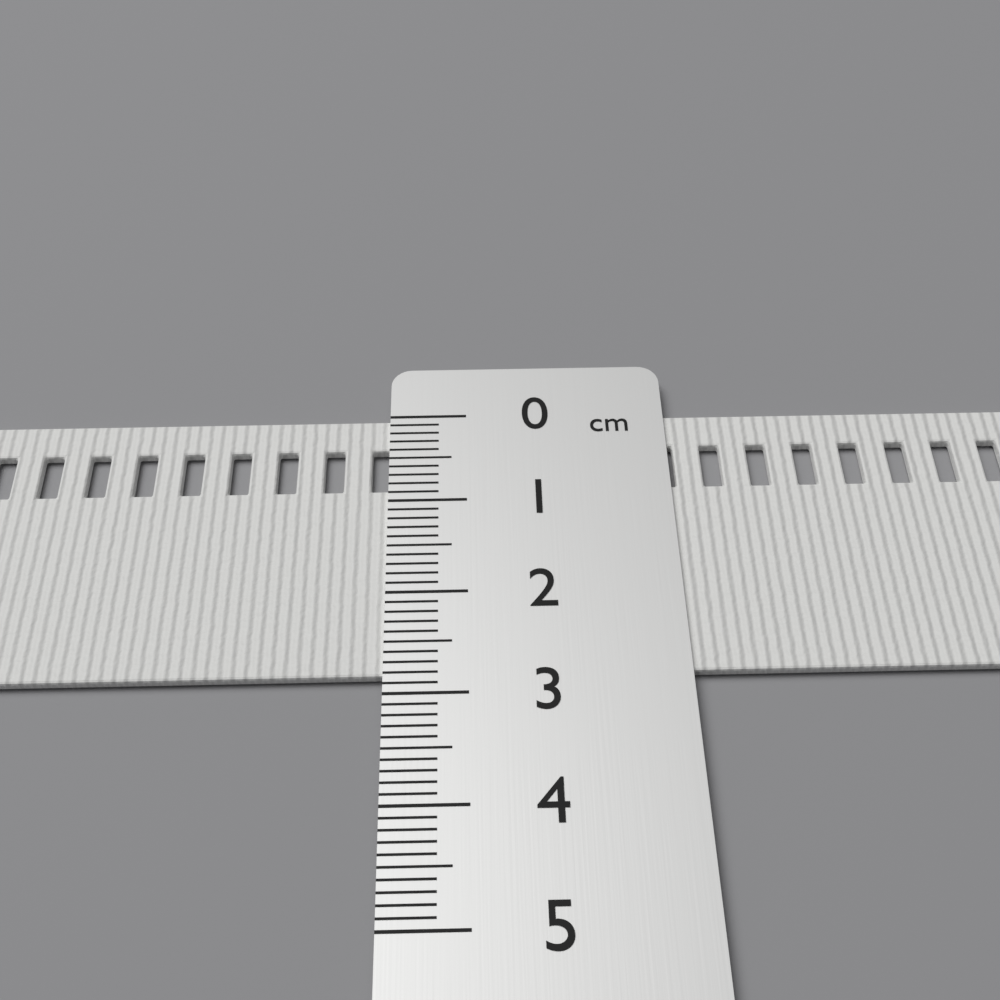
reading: 2.8 cm
